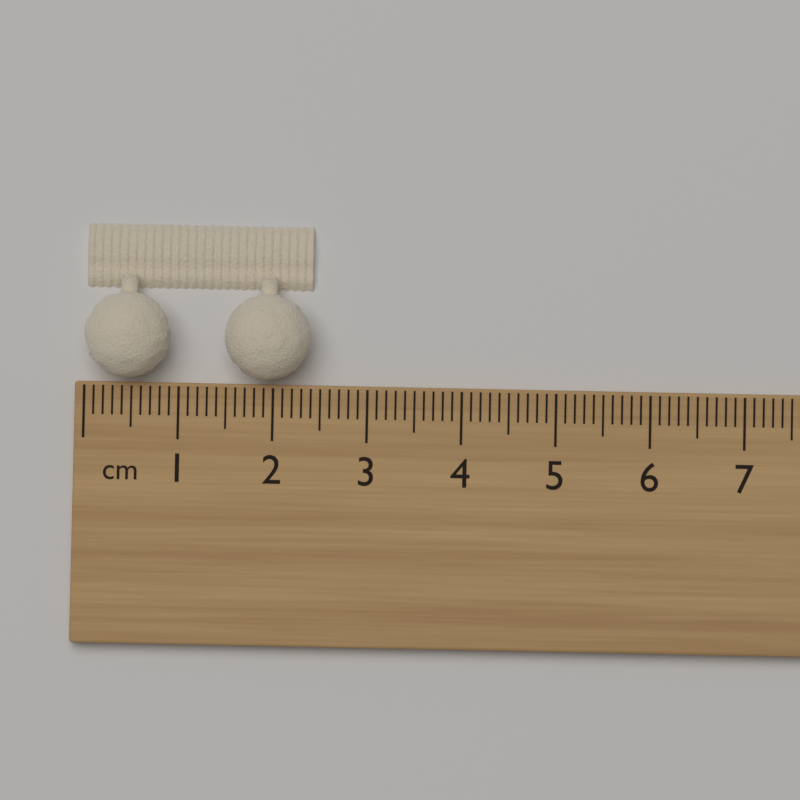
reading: 2.4 cm
